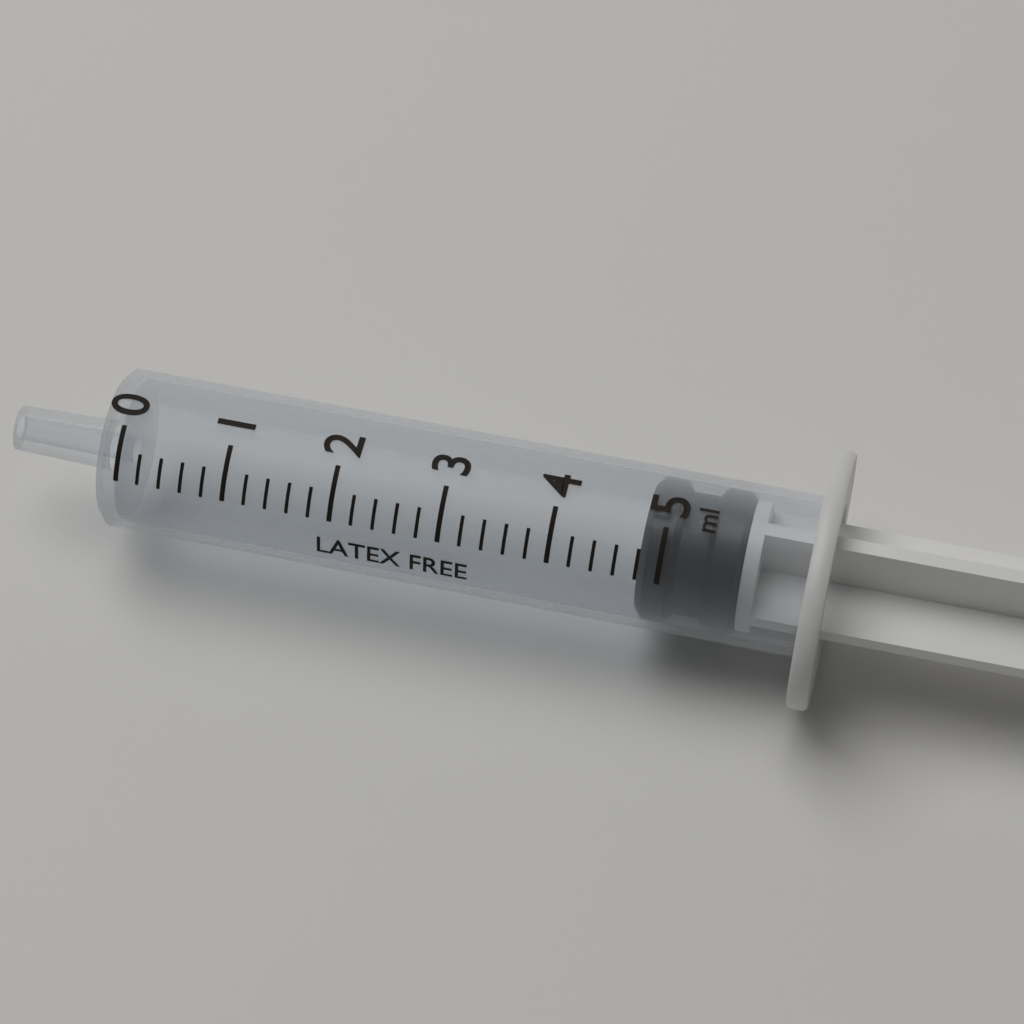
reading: 4.8 ml
